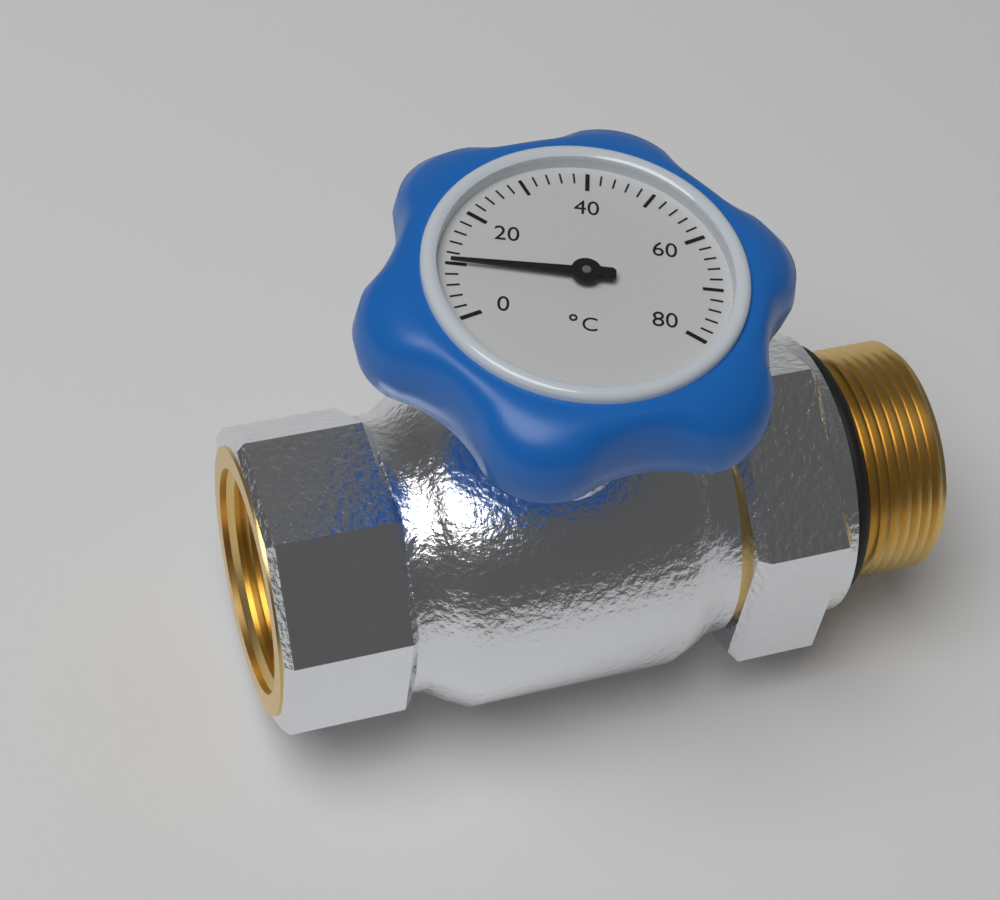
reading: 10 °C
